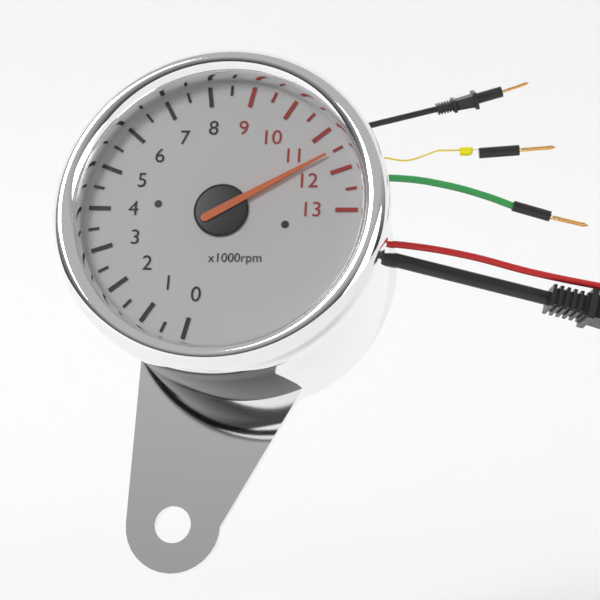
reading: 11.5 x1000rpm
